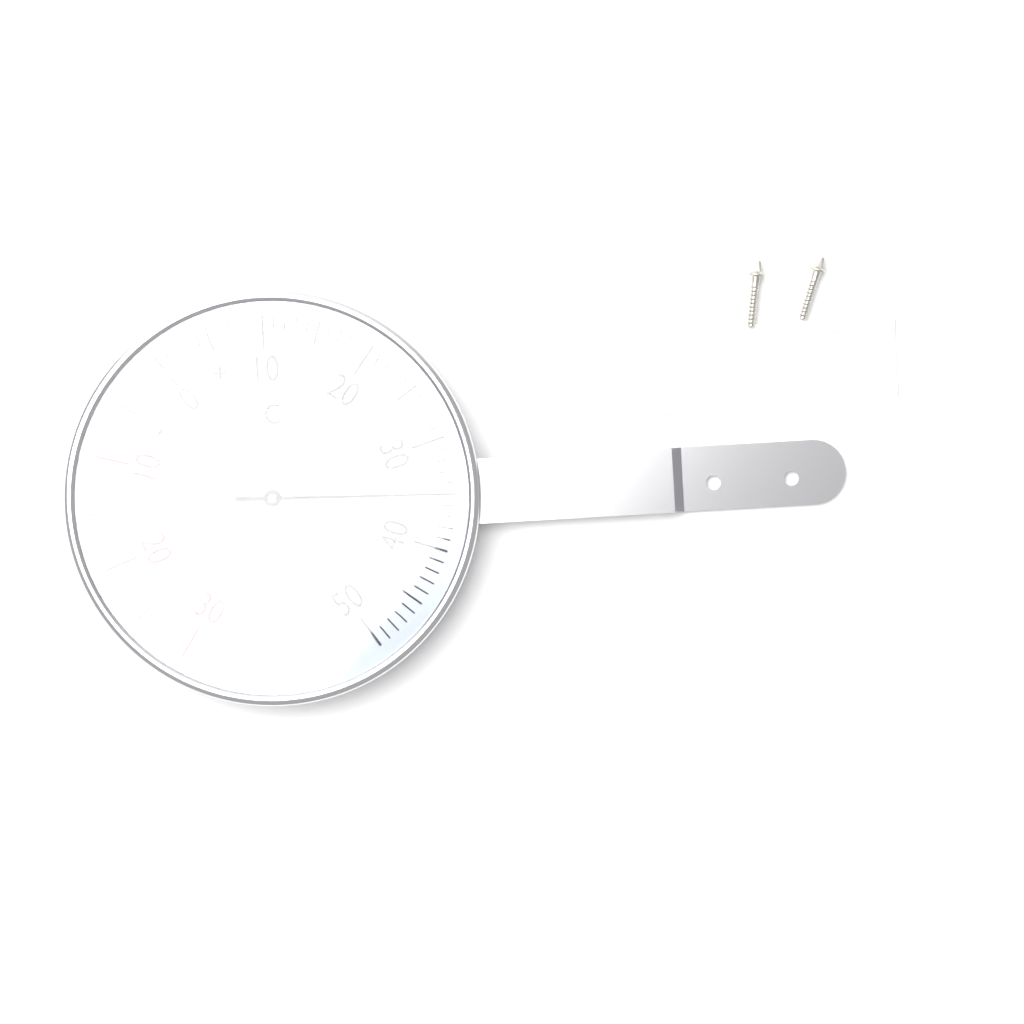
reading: 35 °C
